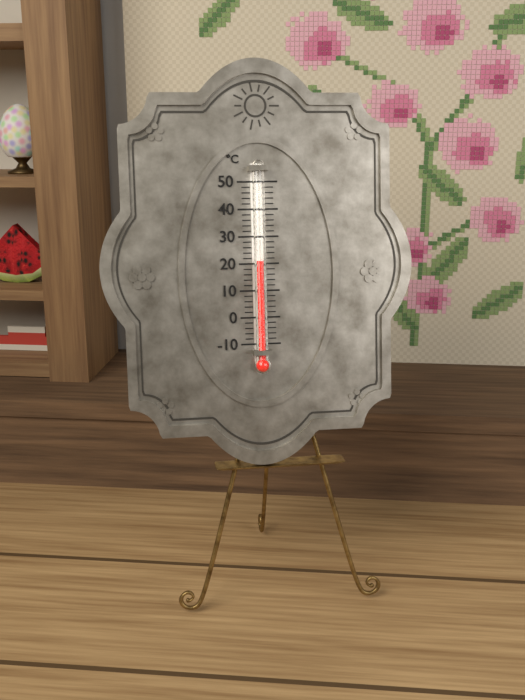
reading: 21 °C
